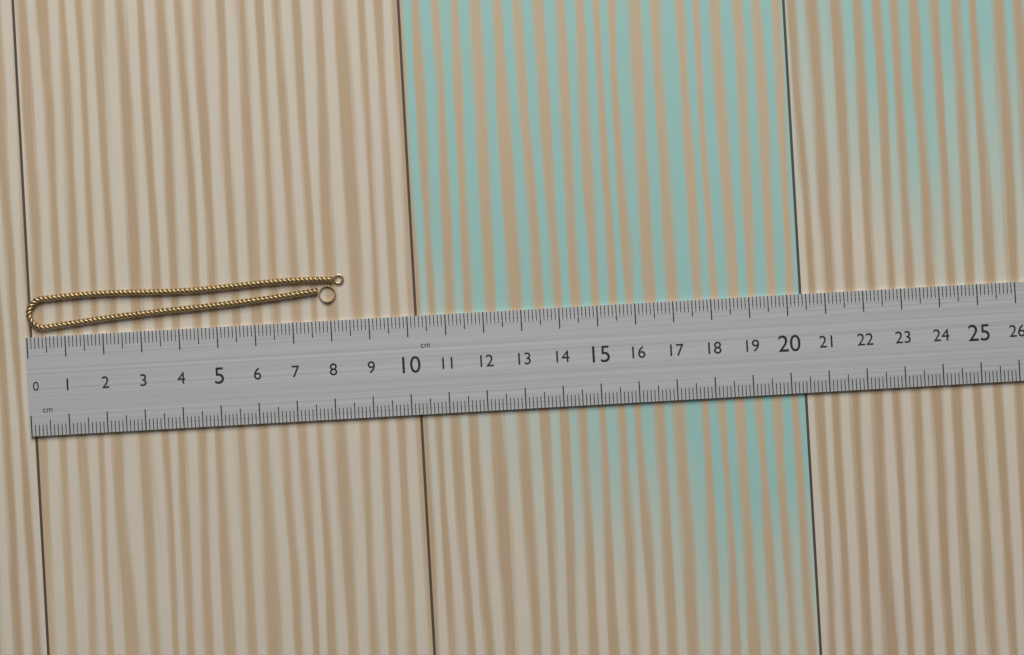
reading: 8.4 cm
